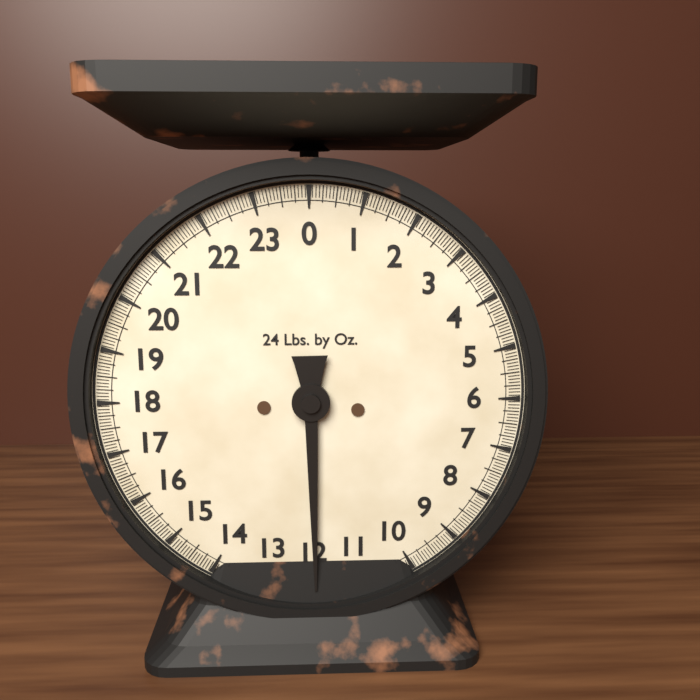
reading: 11.9375 lb
